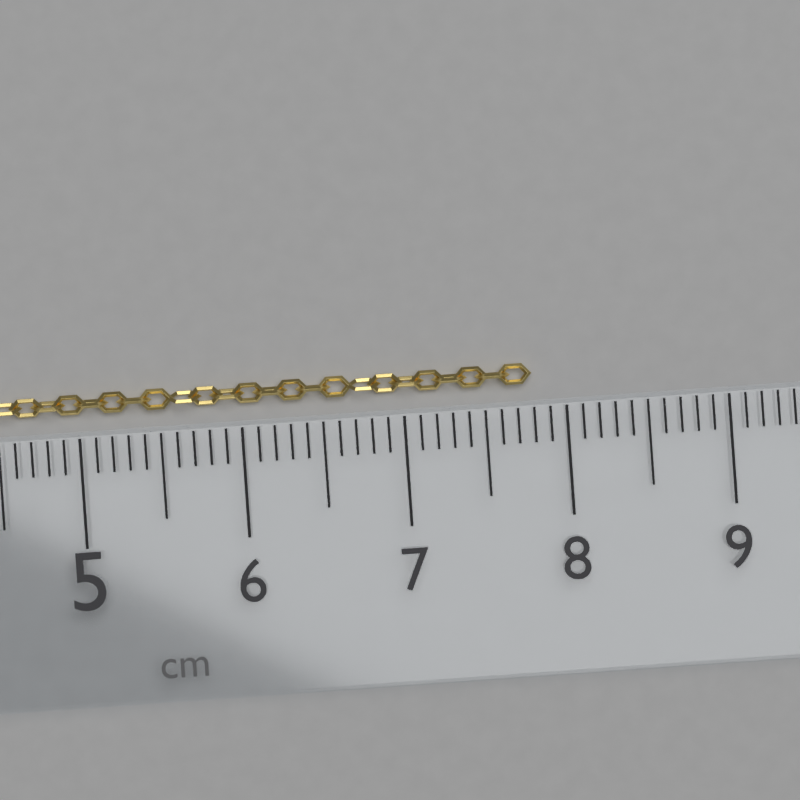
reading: 7.8 cm
